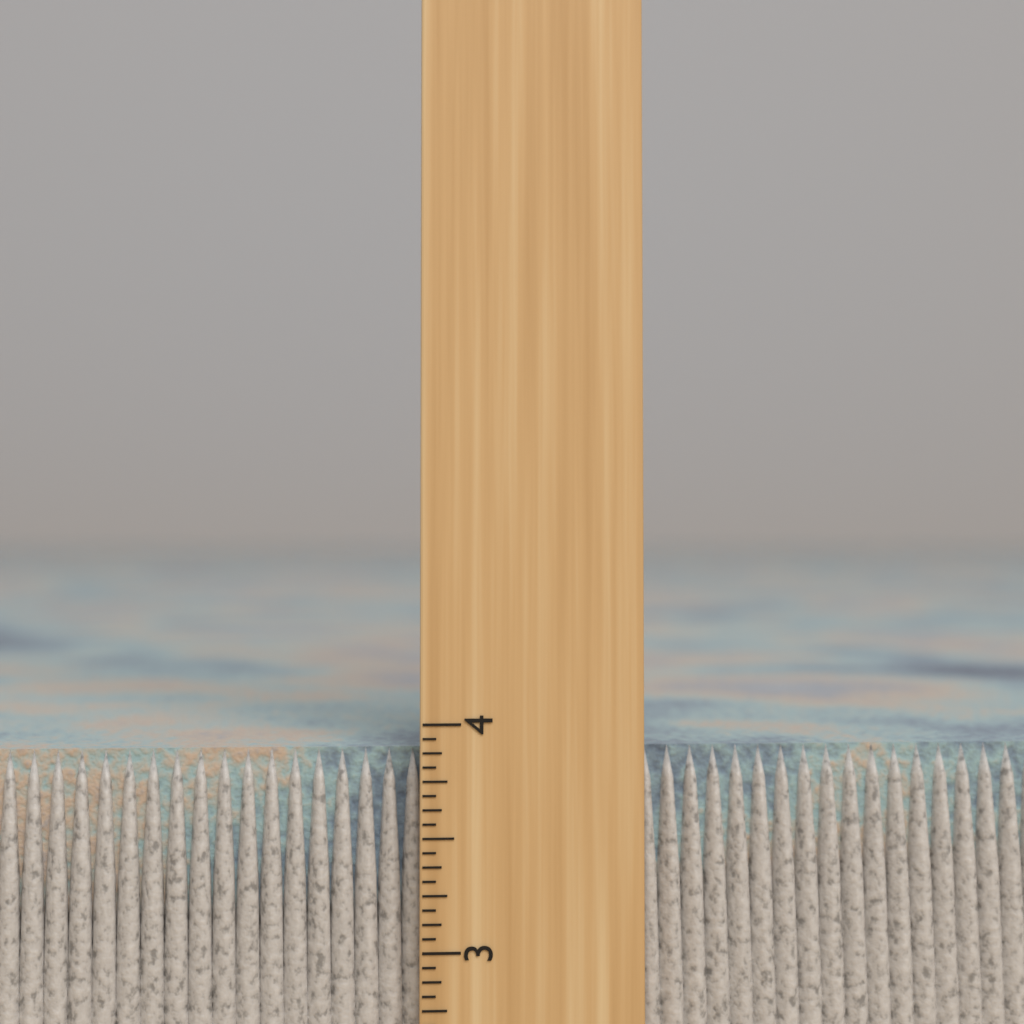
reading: 3.8750 inch
